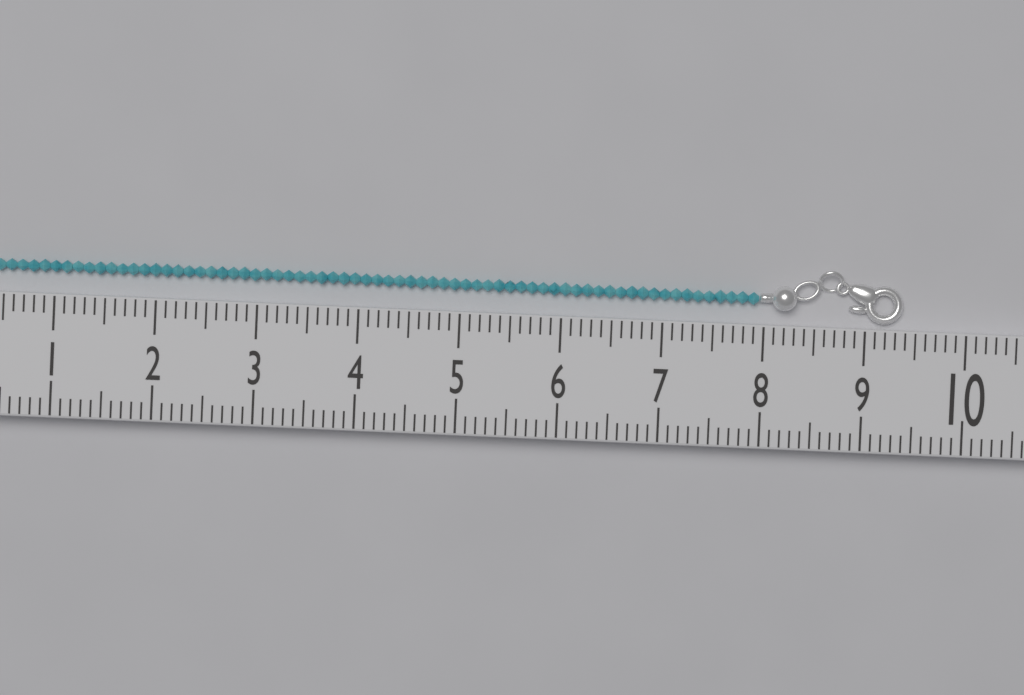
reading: 9.4 (no unit)
